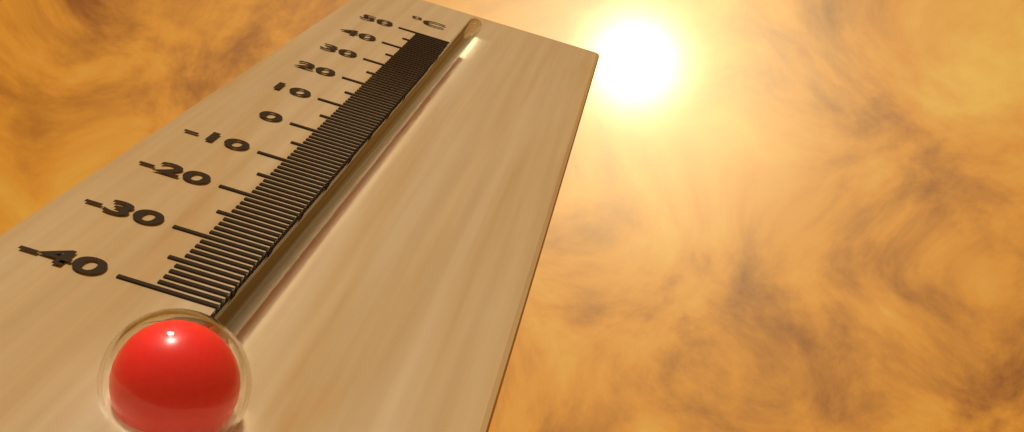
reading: 45 °C
